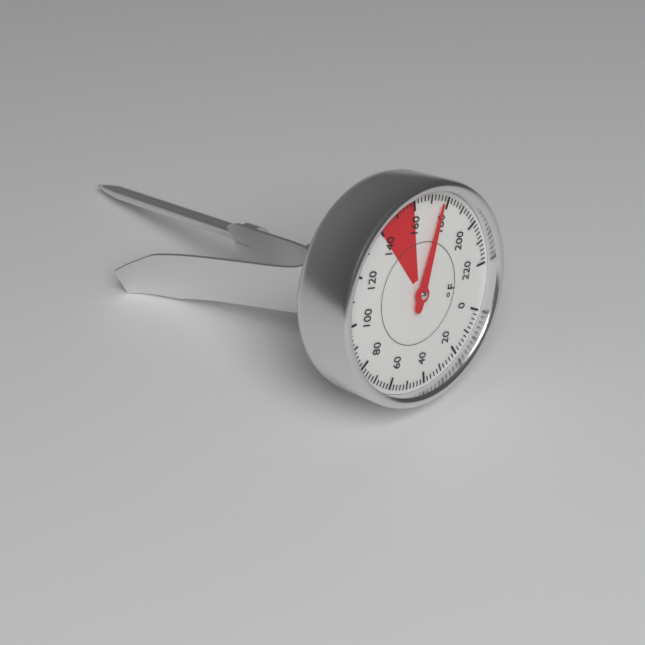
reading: 176 °F
